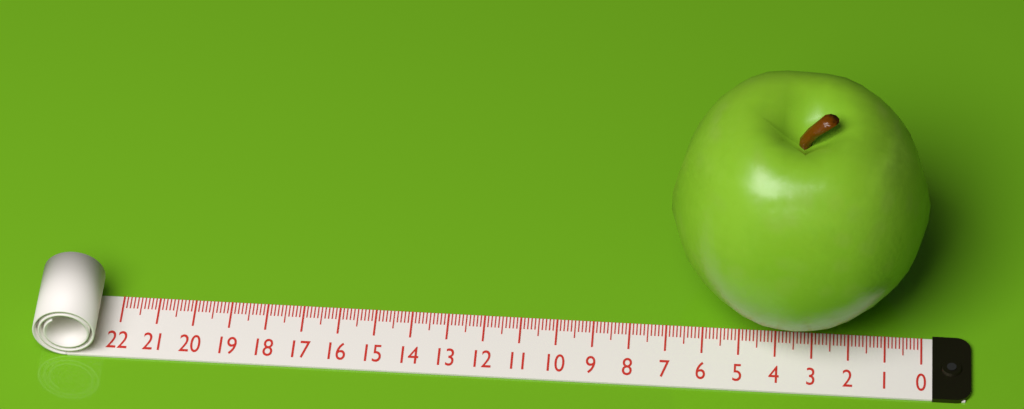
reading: 7.0 (no unit)
